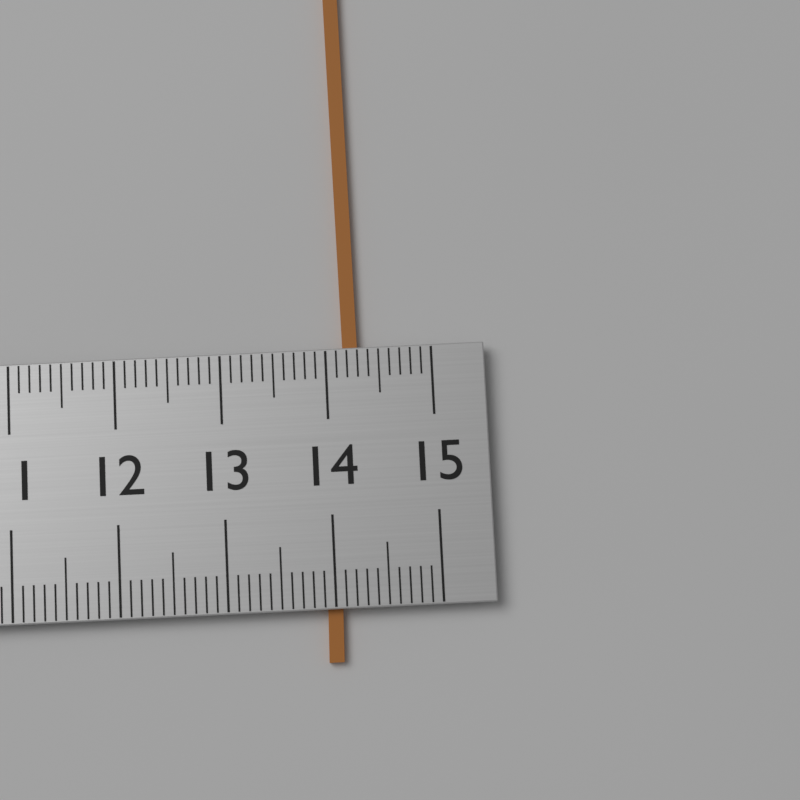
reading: 14.3 (no unit)
